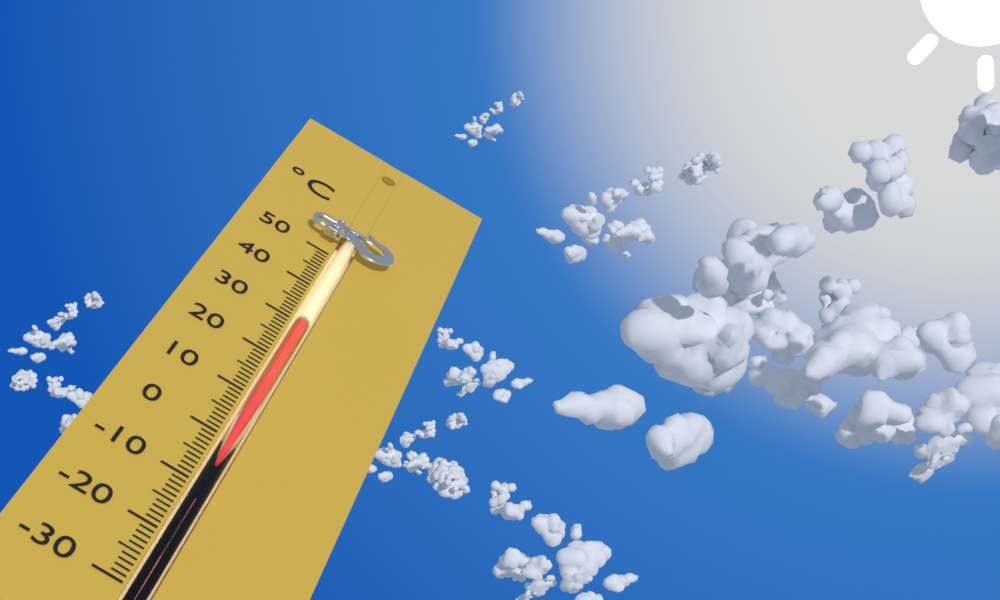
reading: 30 °C
